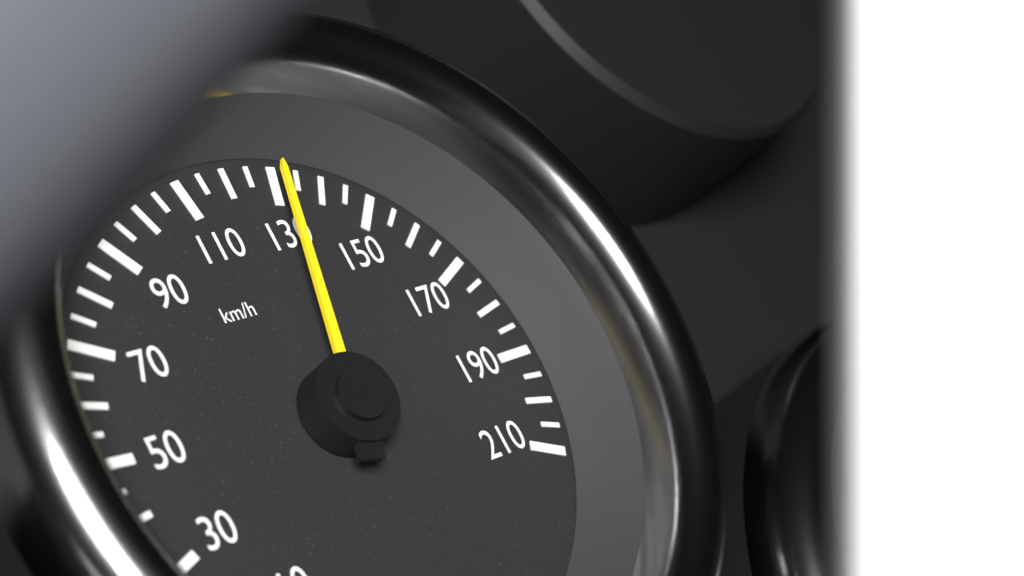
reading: 129 km/h
